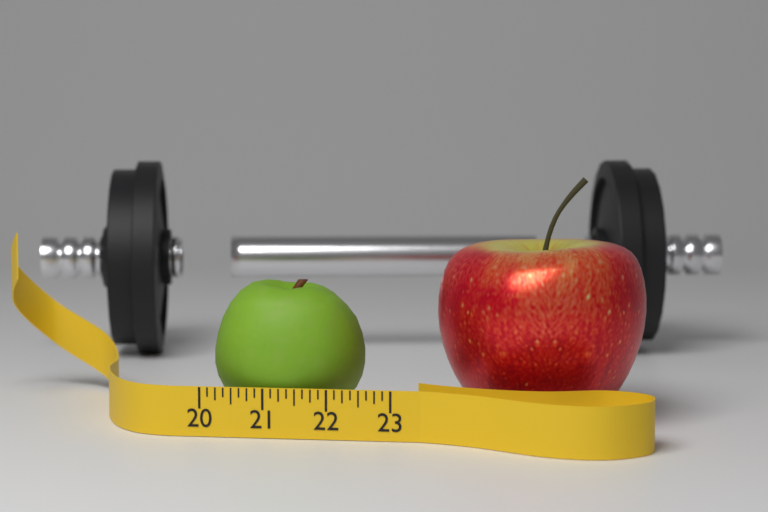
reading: 22.400 (no unit)
